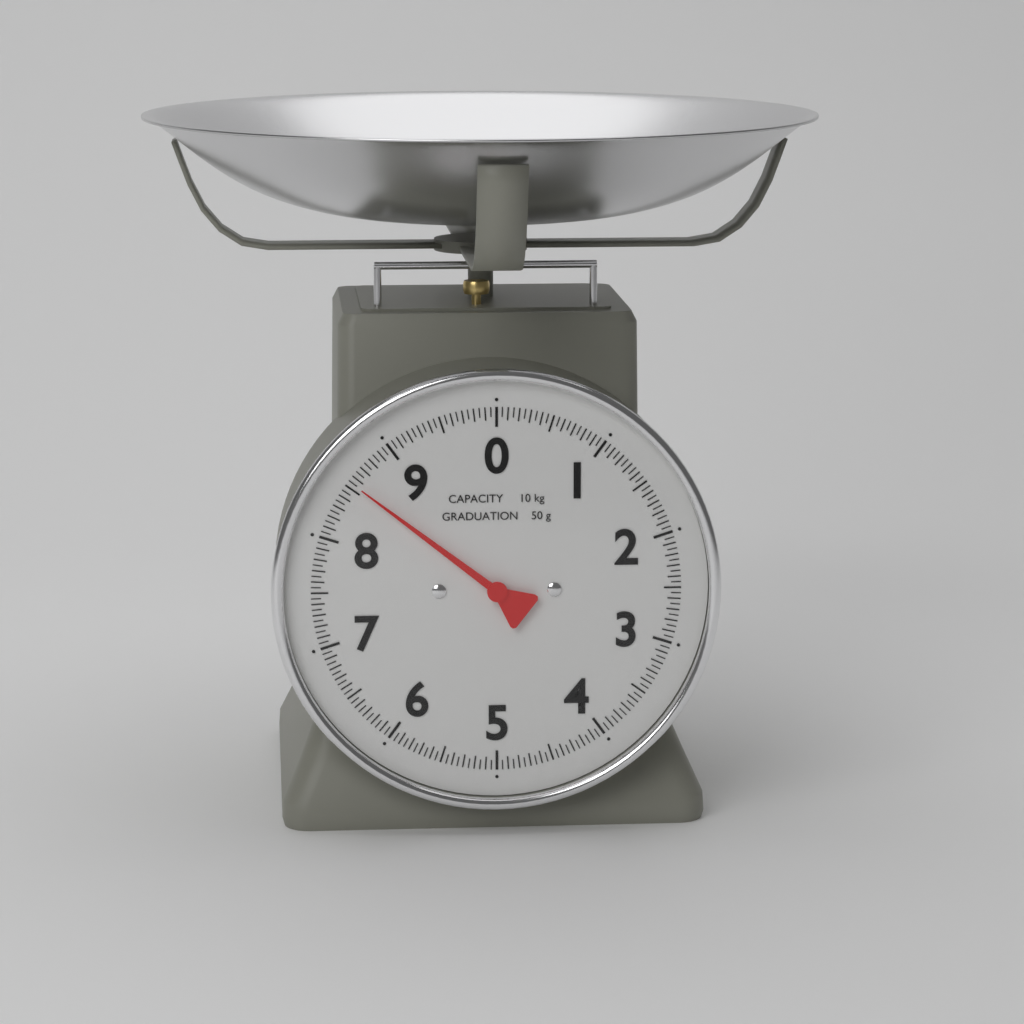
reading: 8.55 kg
